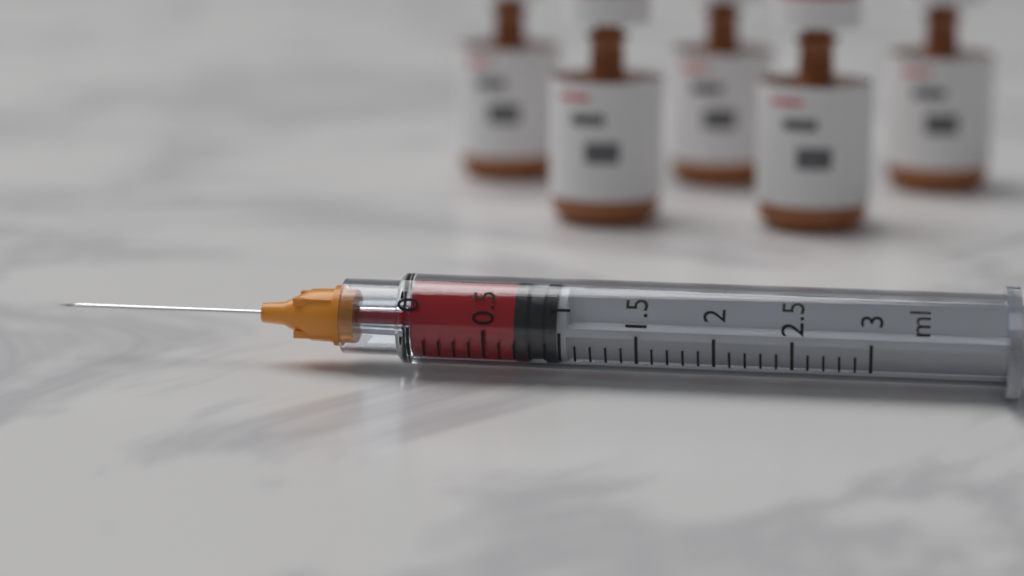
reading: 0.7 ml
